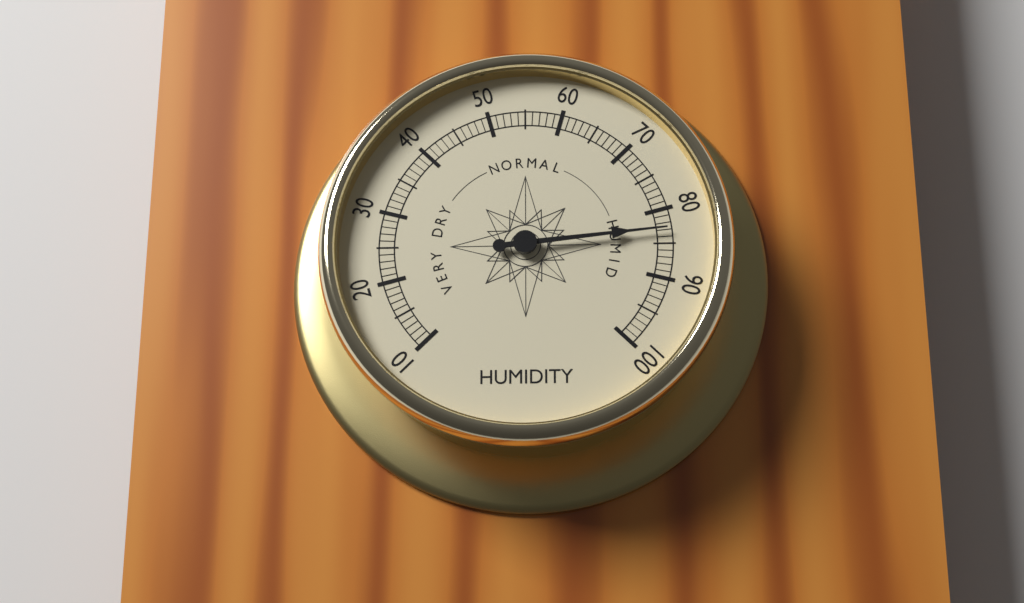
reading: 83 (no unit)
